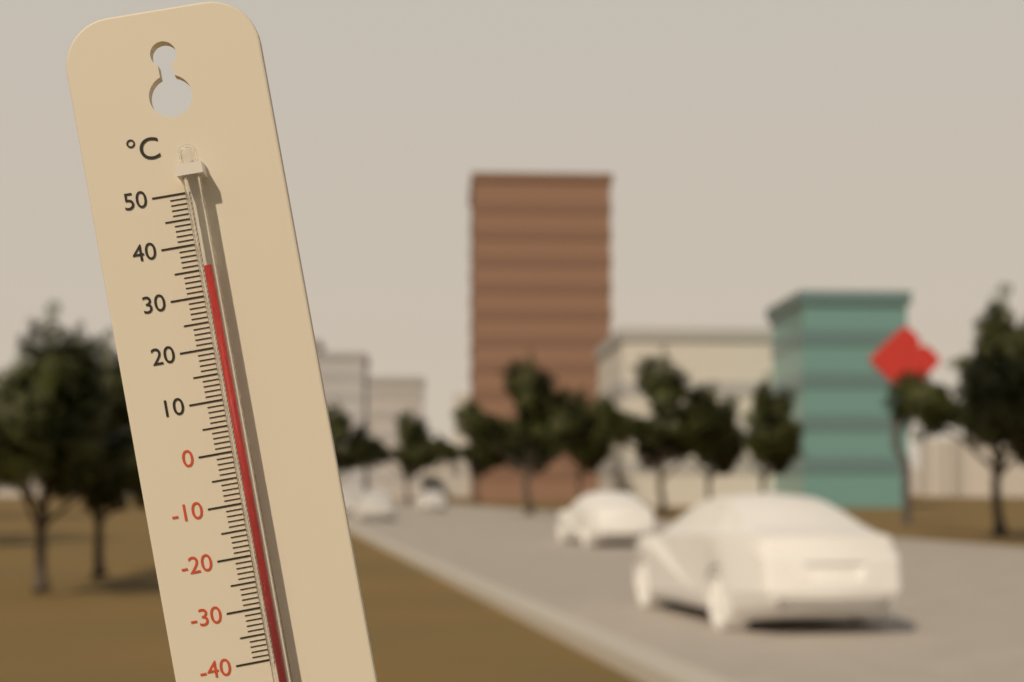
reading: 35 °C
